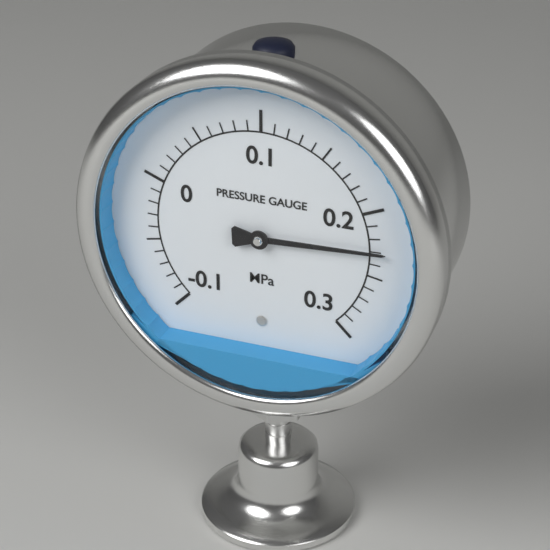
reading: 0.23 MPa
